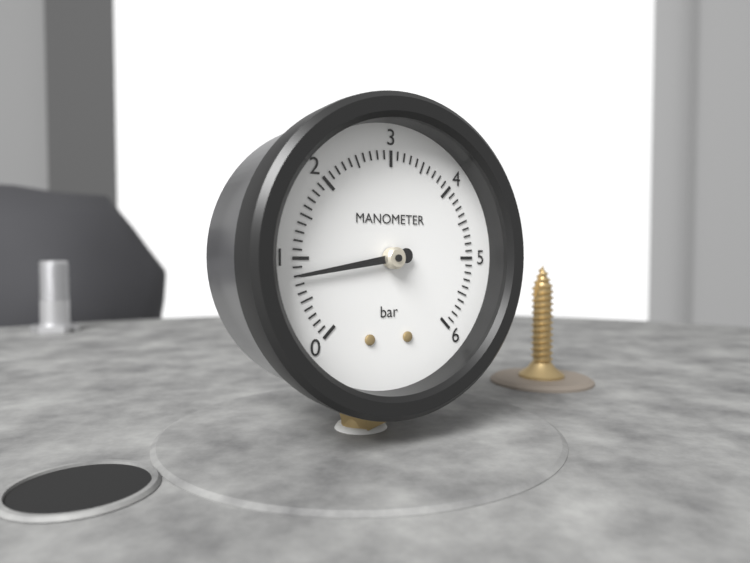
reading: 0.8 bar
